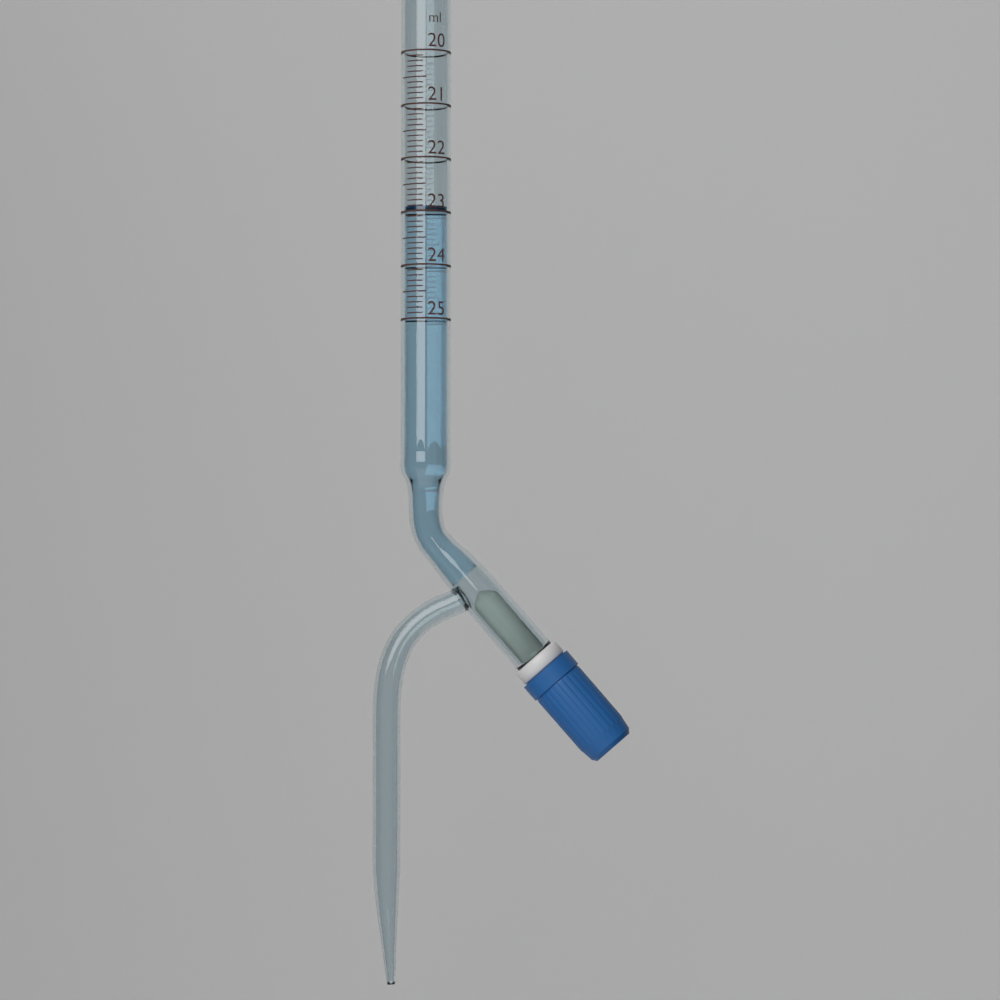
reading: 22.9 ml
